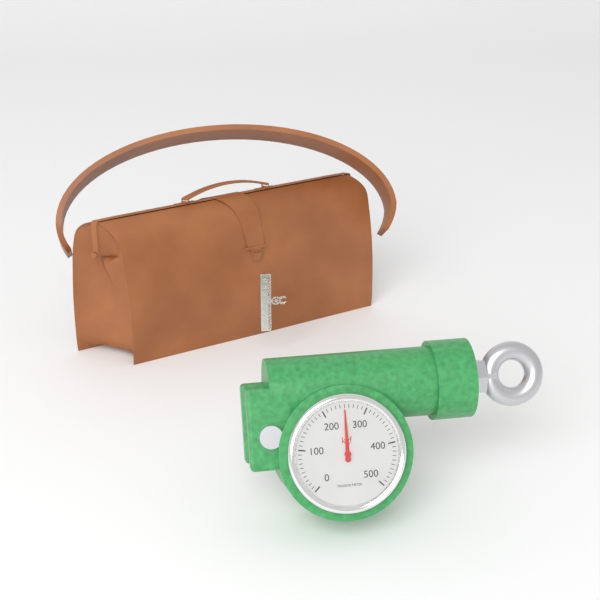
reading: 250 kgf
